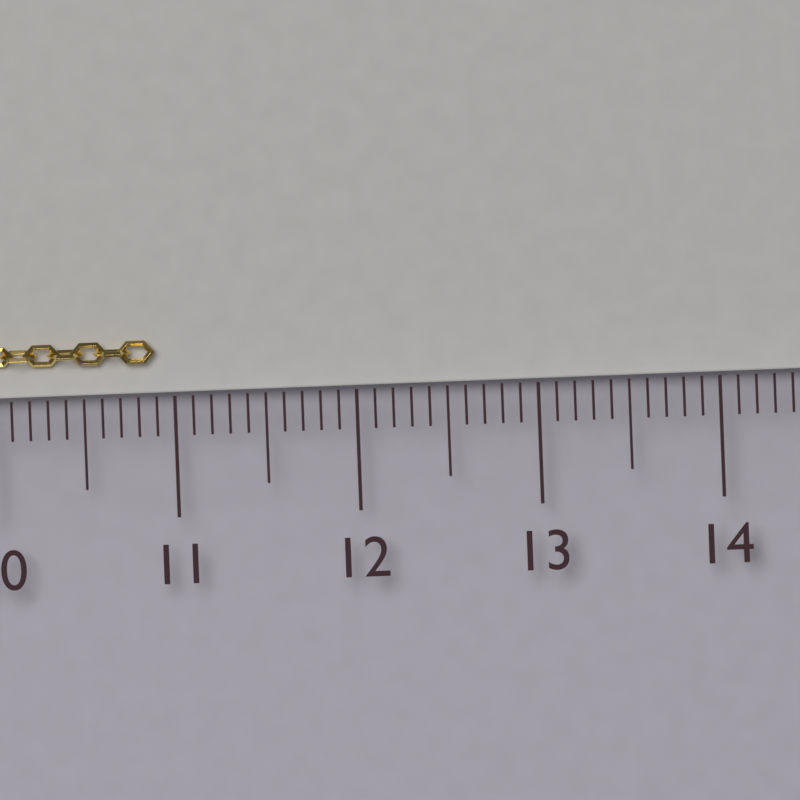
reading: 10.9 cm
